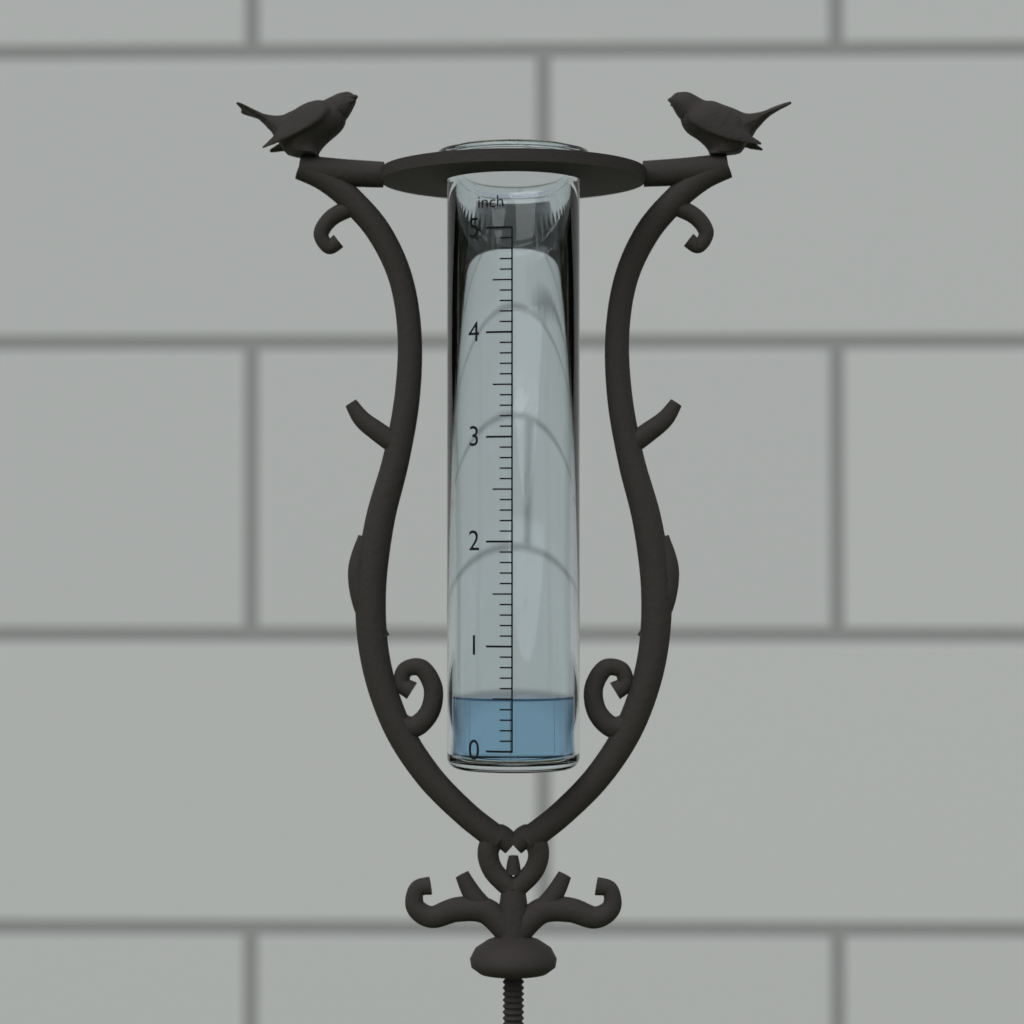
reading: 0.5 inch
